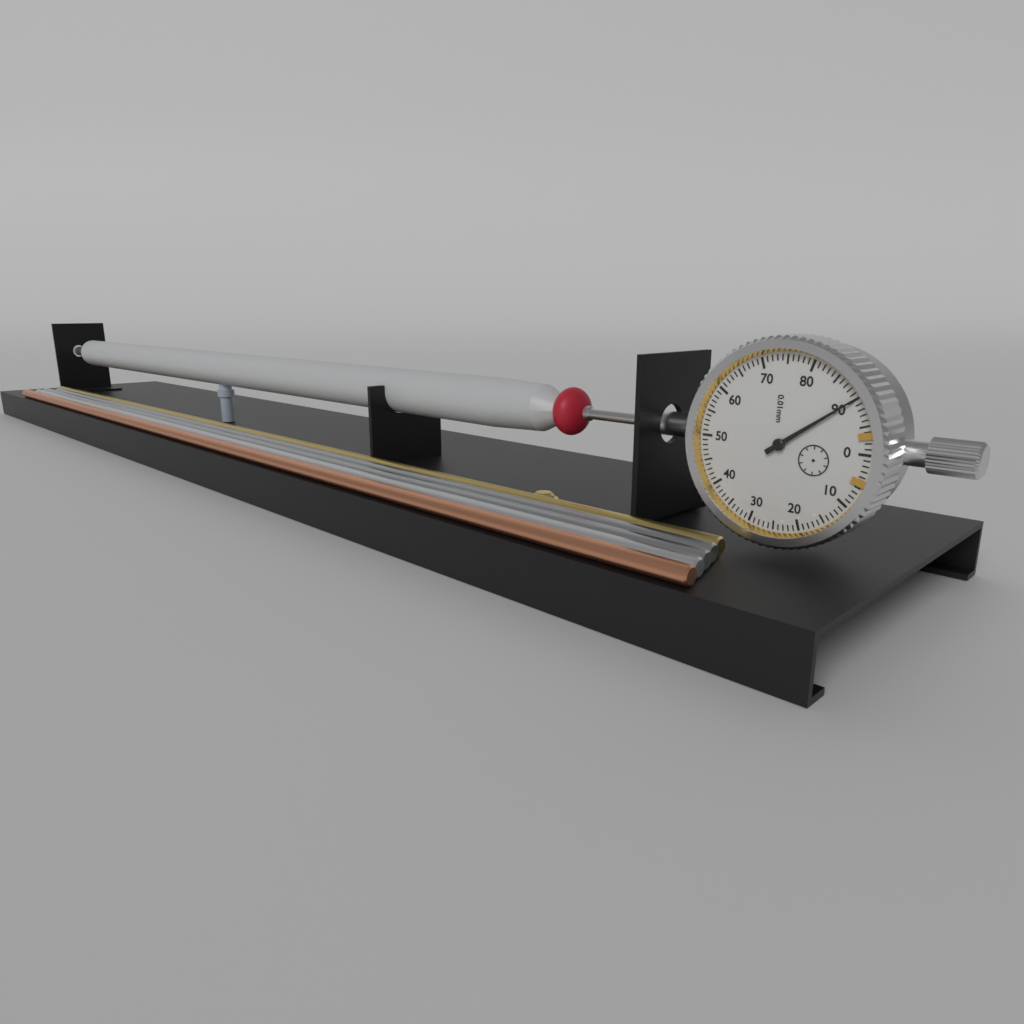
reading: 0.90 mm
